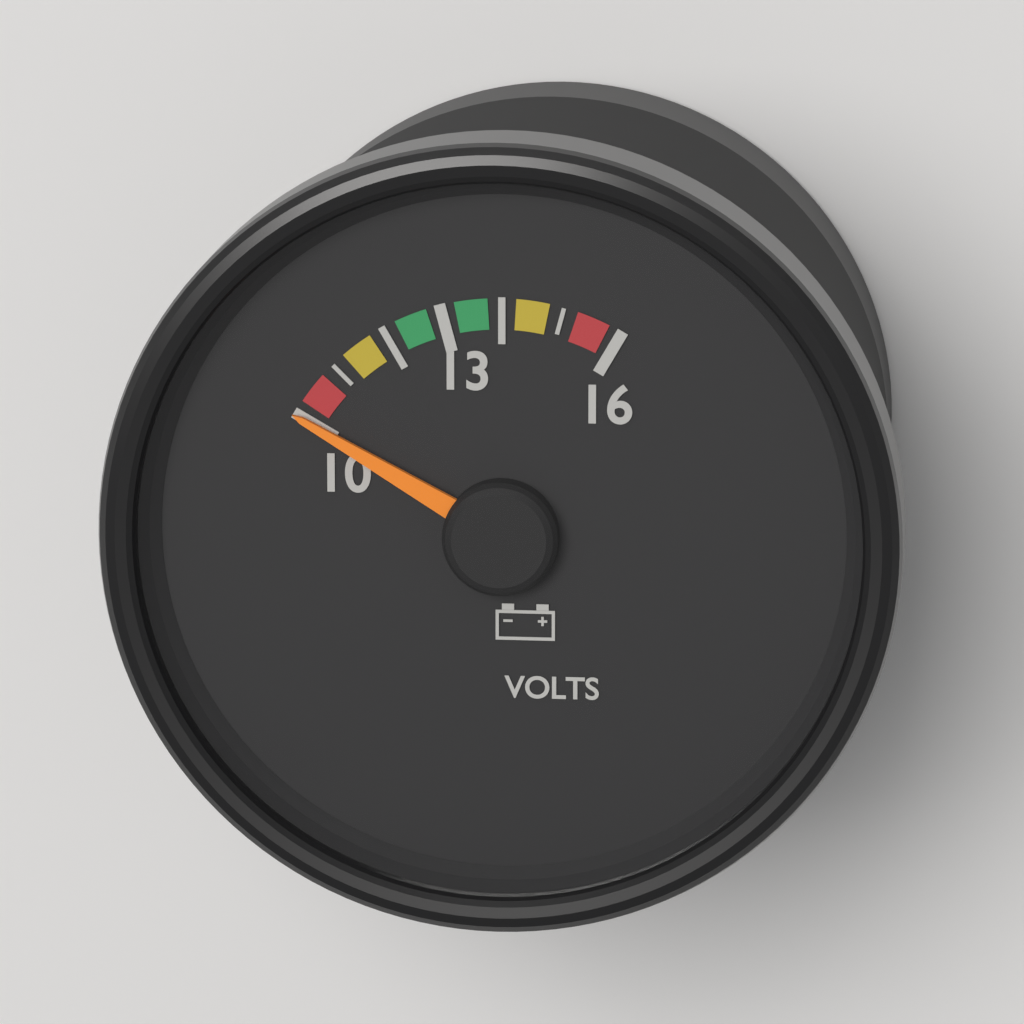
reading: 10 V
